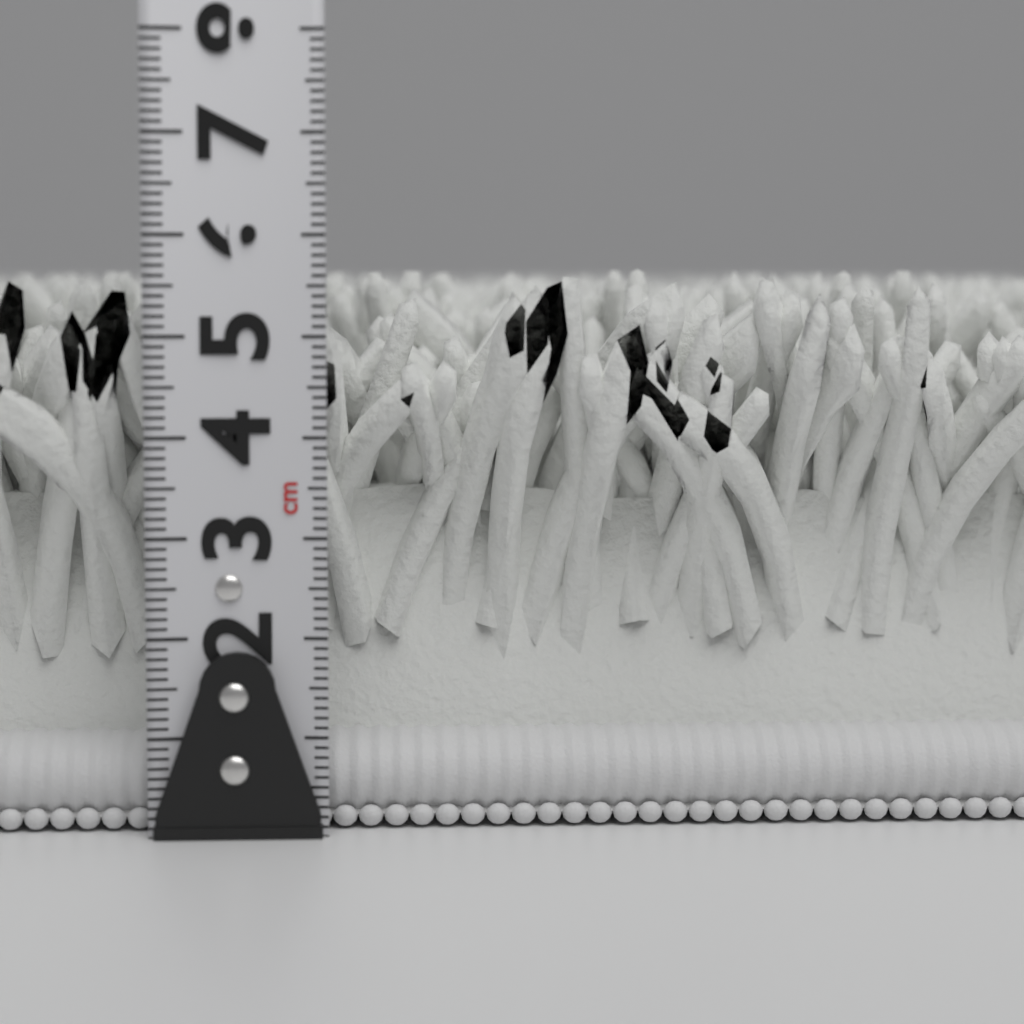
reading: 5.7 cm
